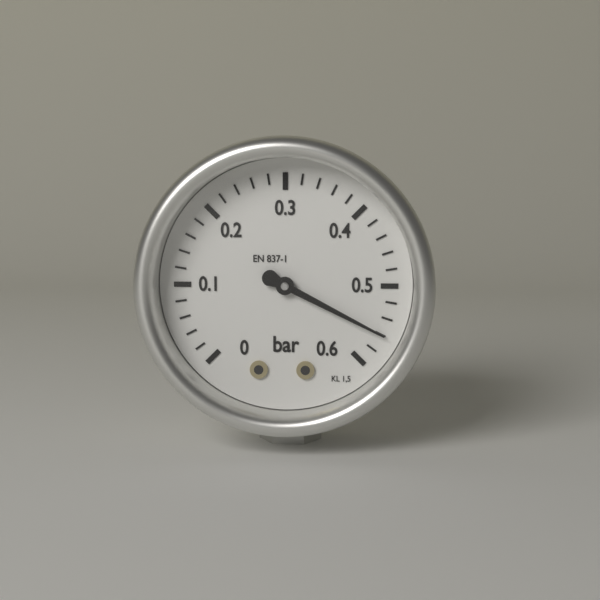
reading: 0.56 bar
